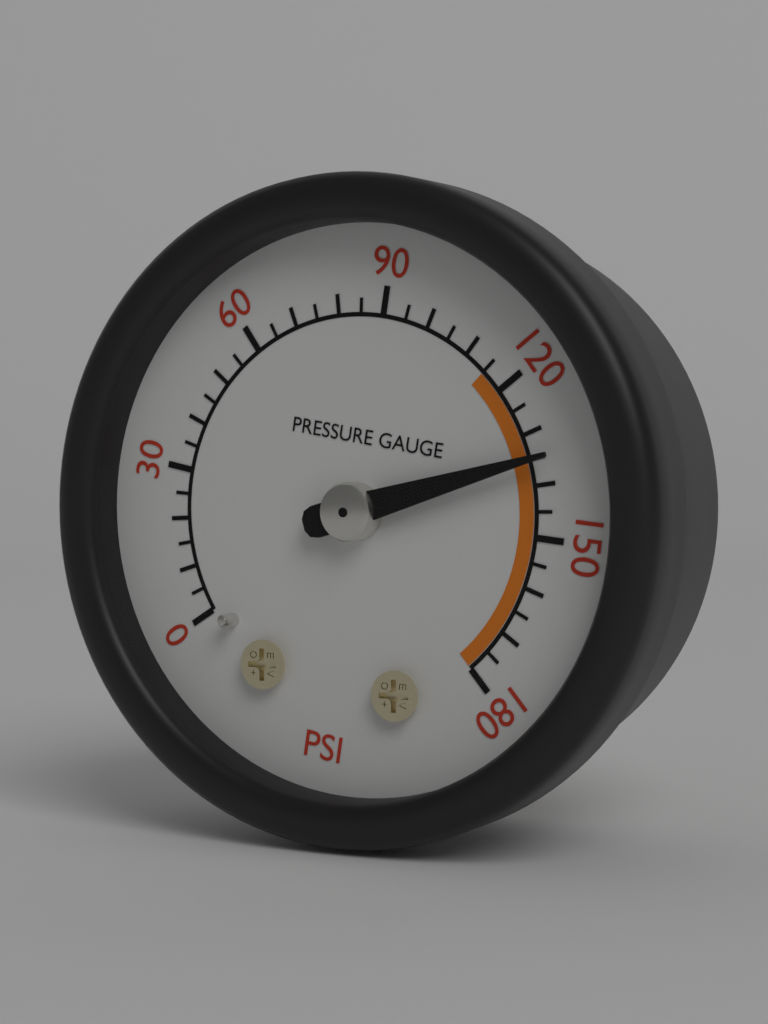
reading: 135 psi
